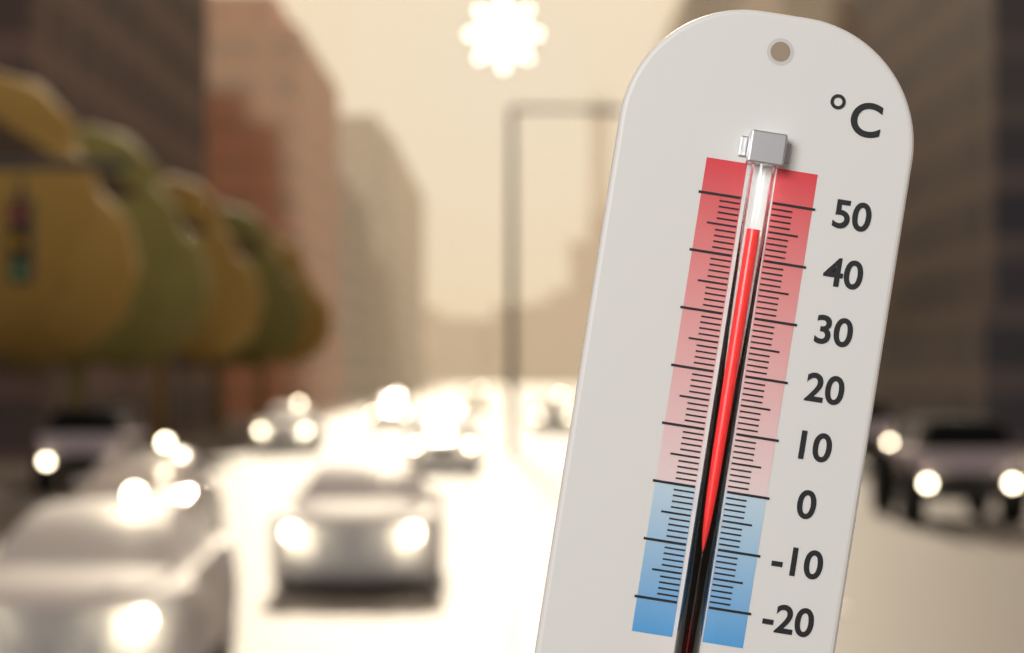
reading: 45 °C
